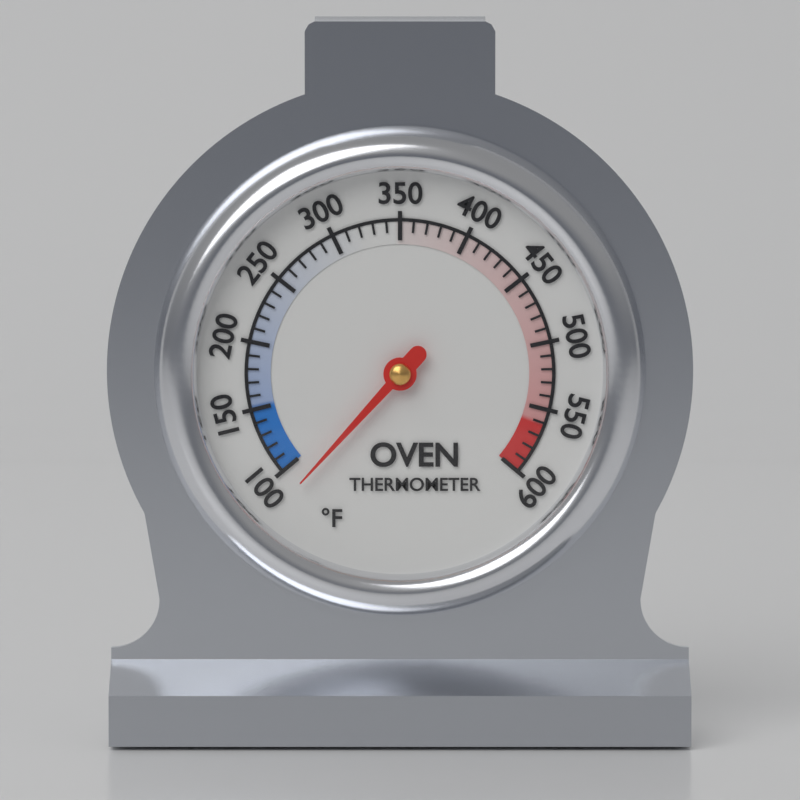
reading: 85 °F
